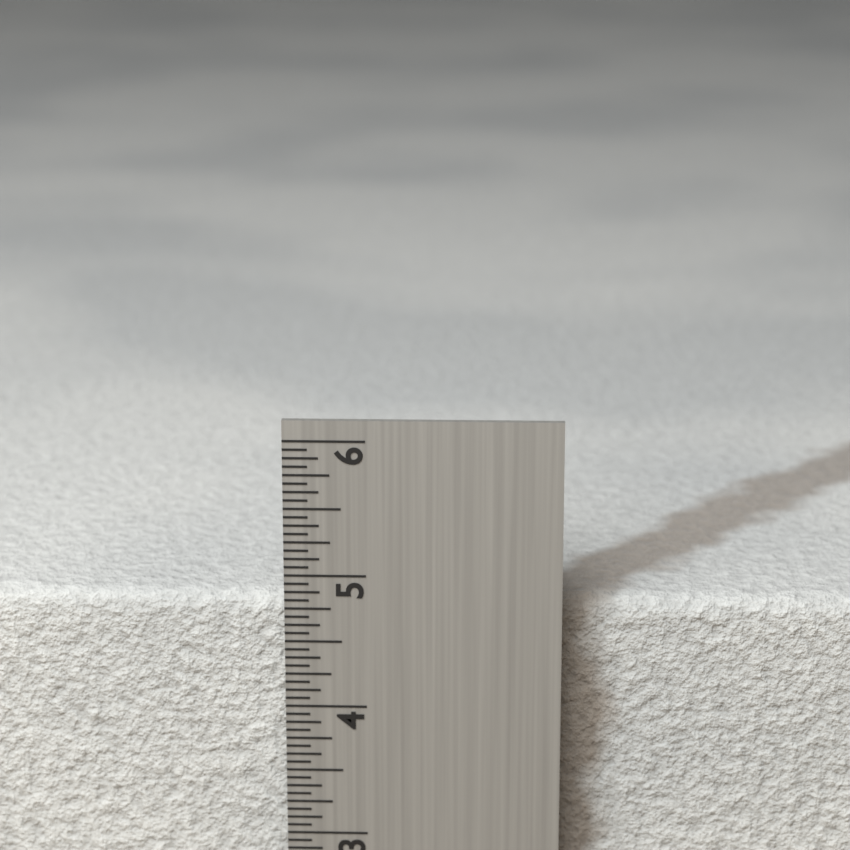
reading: 4.7500 in
